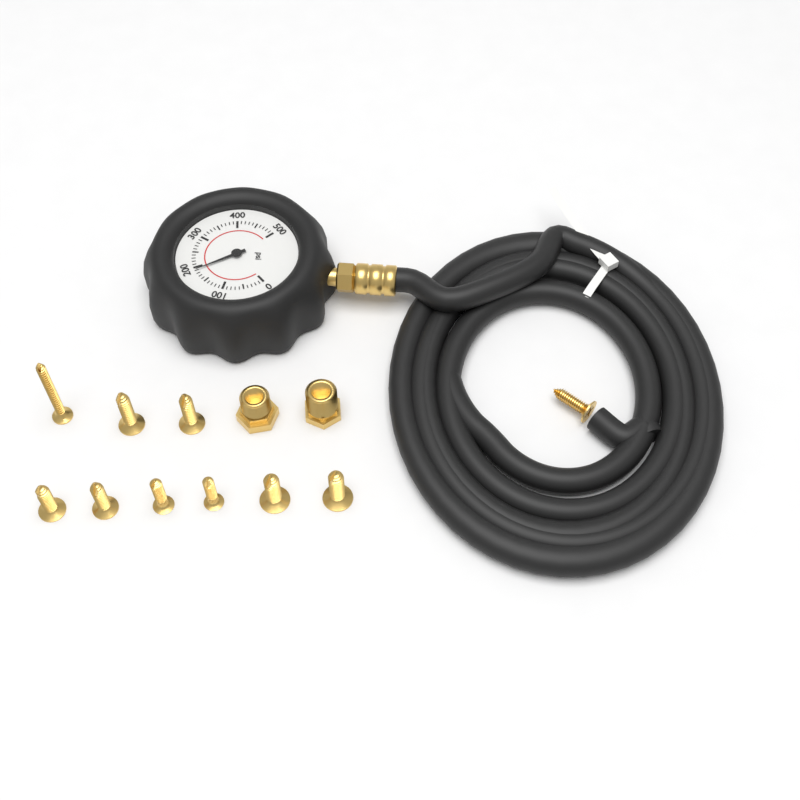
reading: 190 psi
